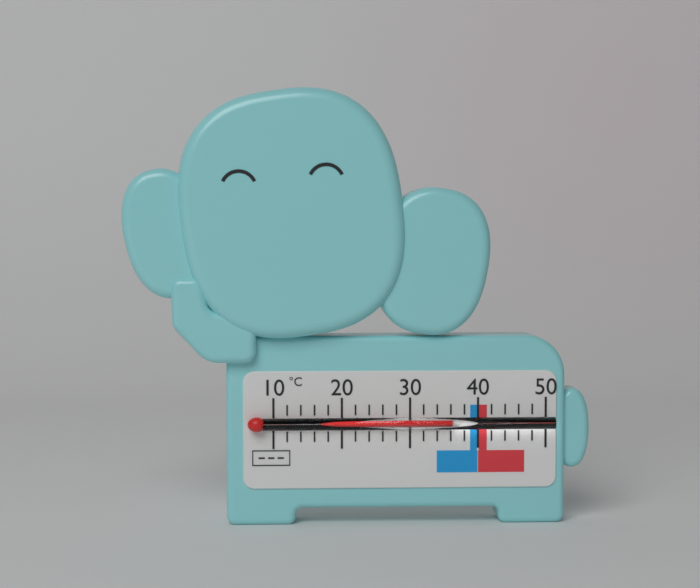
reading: 36 °C
